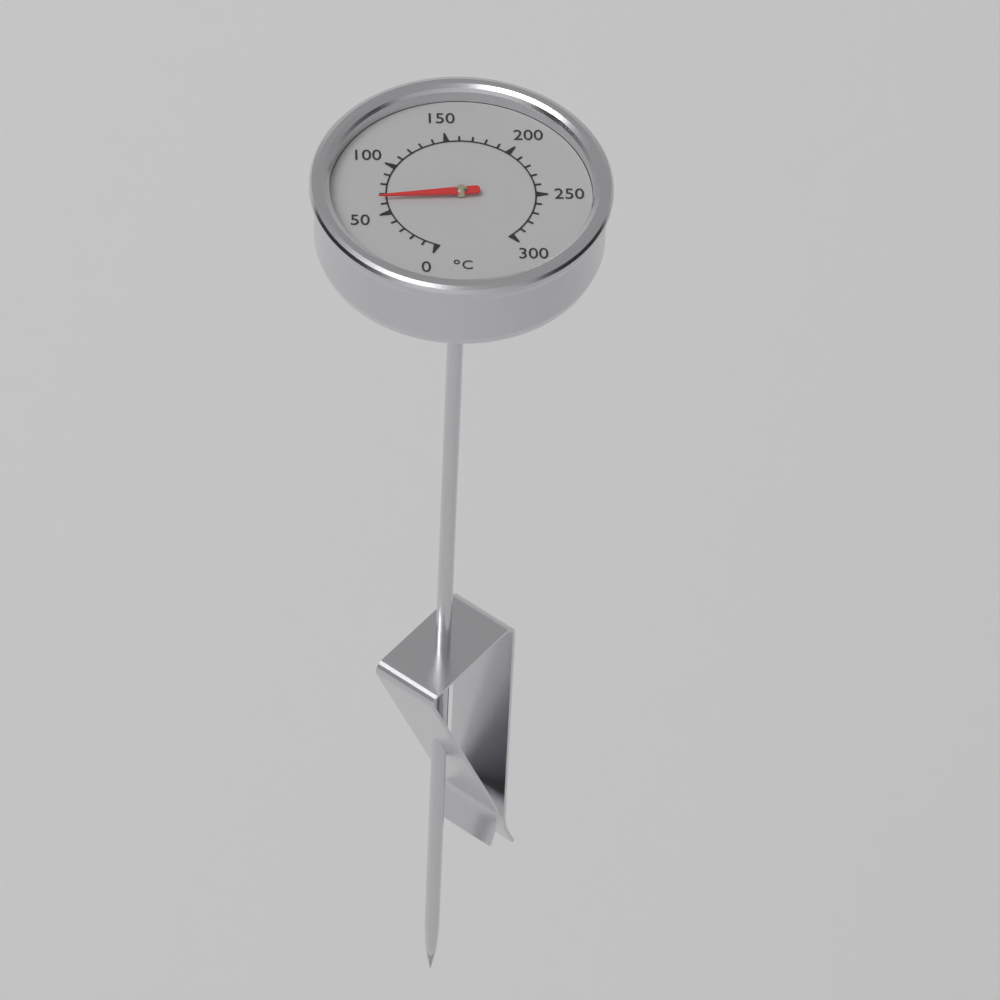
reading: 65 °C
